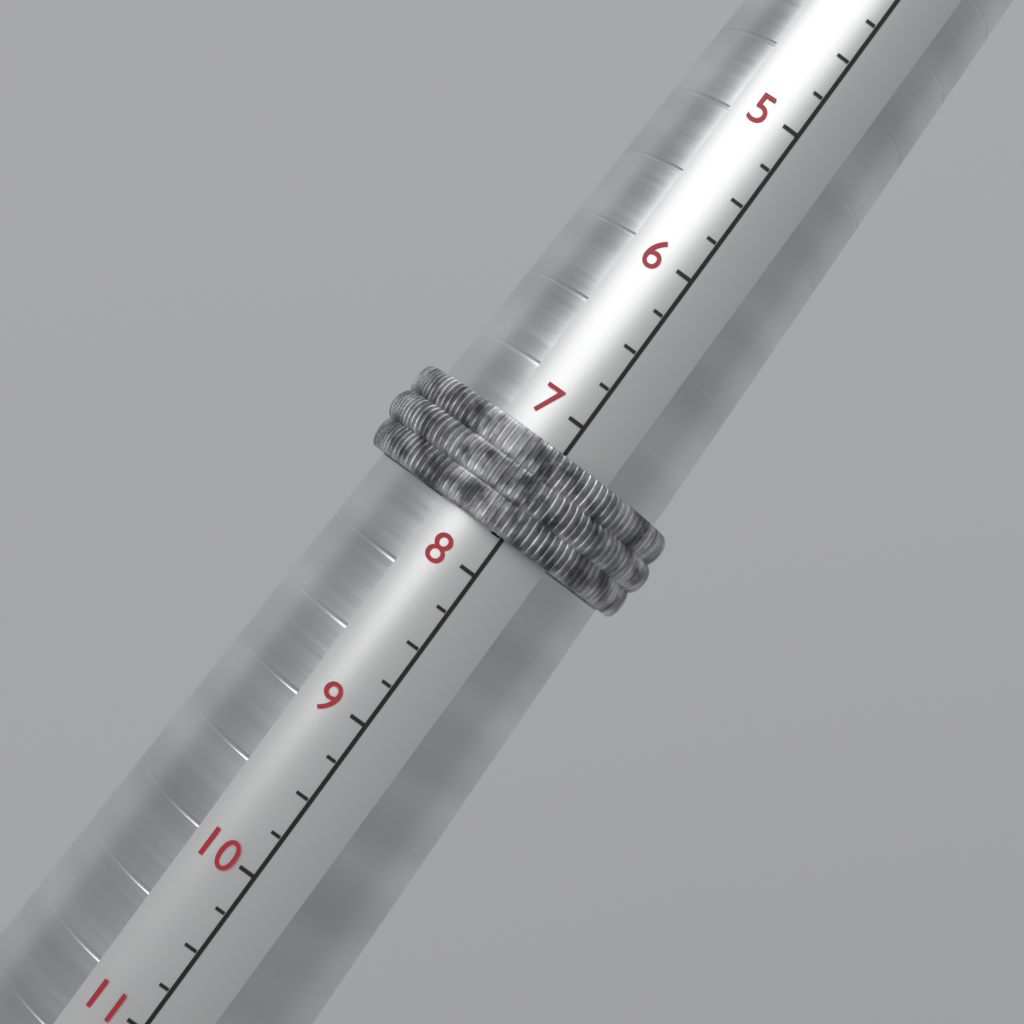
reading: 7.75 (no unit)
